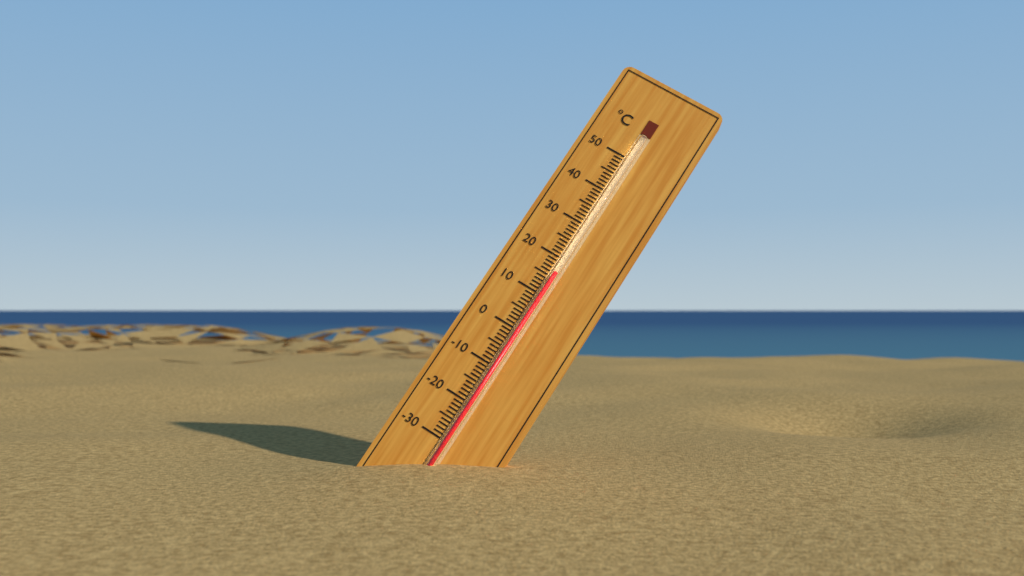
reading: 16 °C
